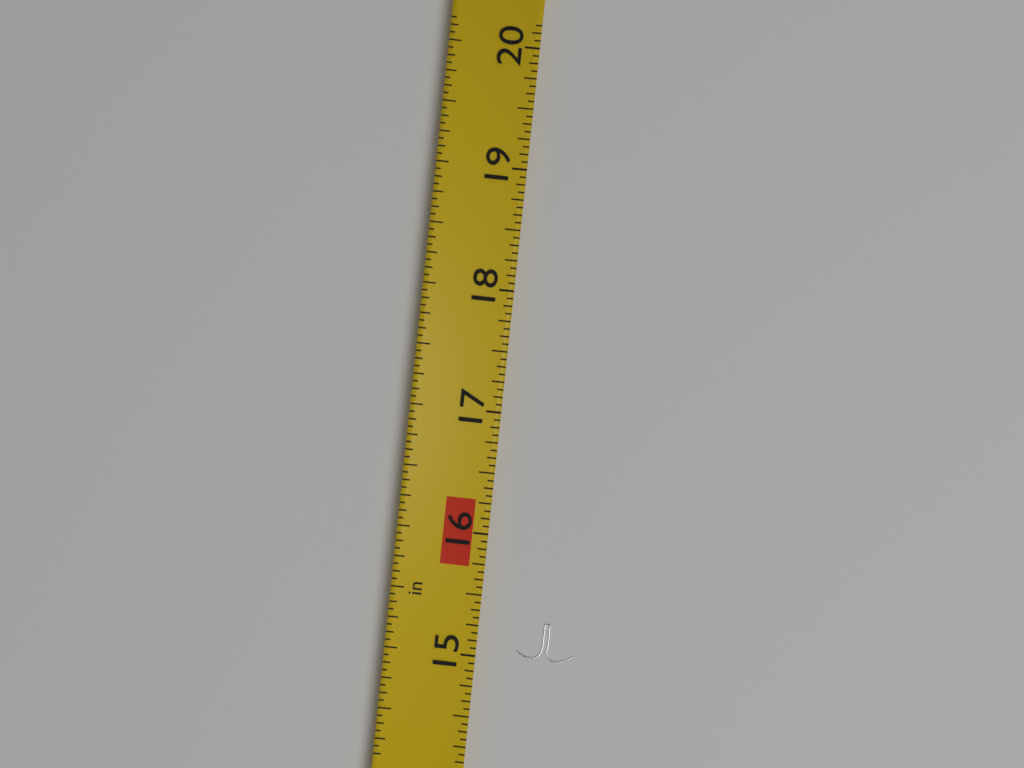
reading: 15.3125 in
